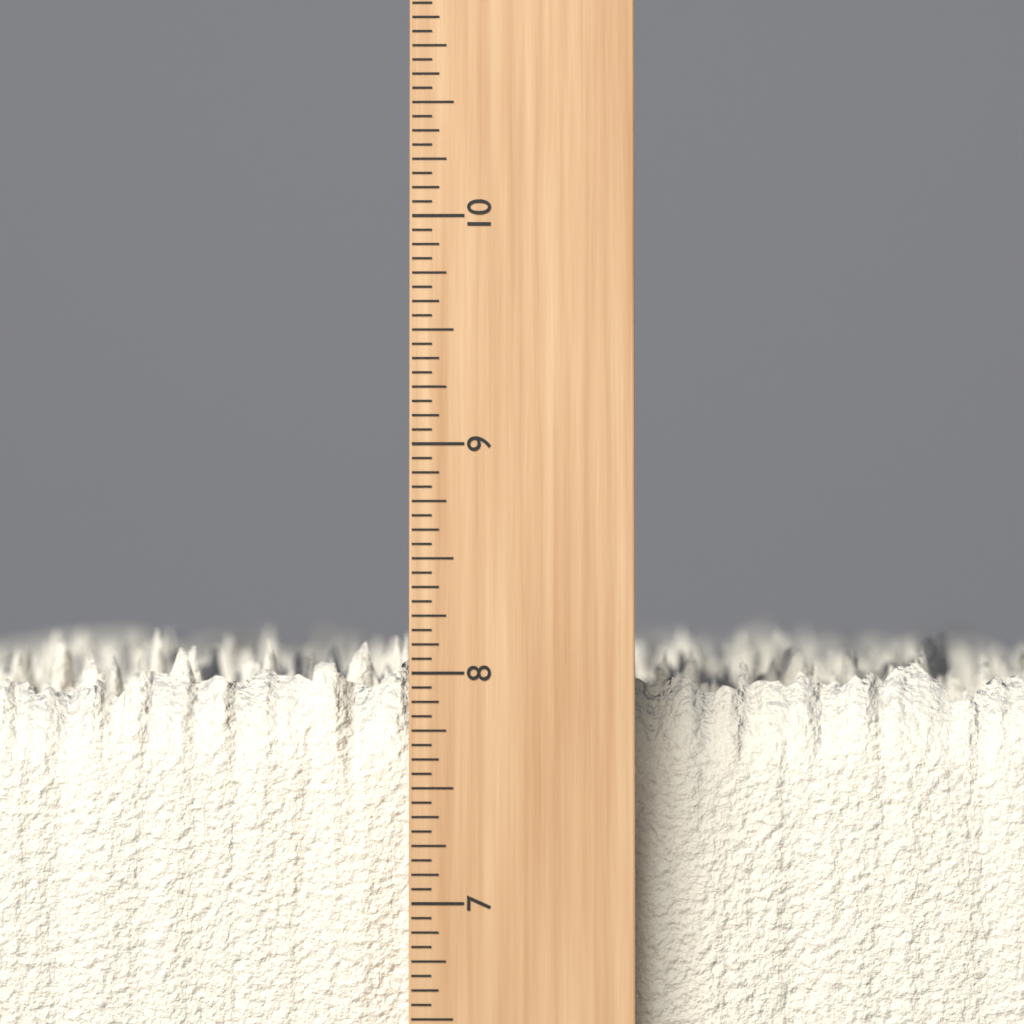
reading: 8.1875 inch
